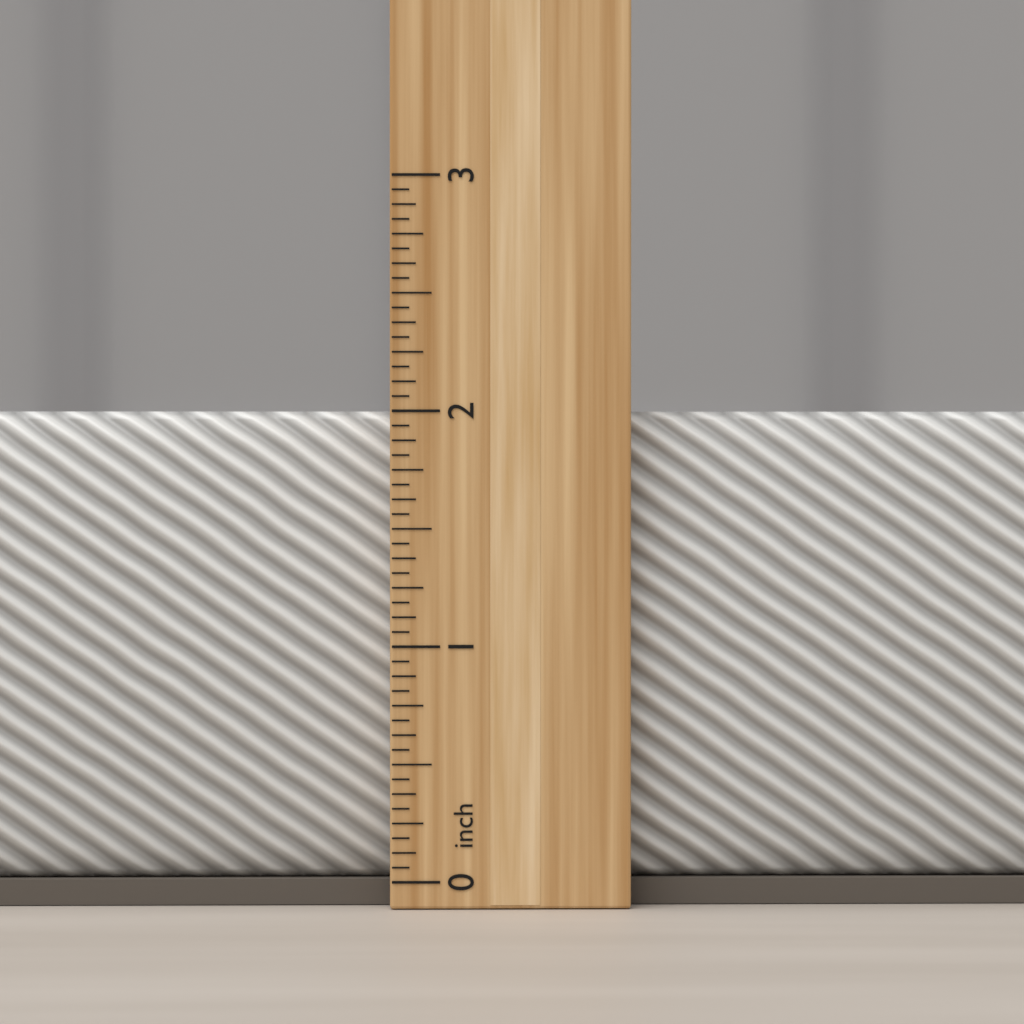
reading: 2.0000 inch
